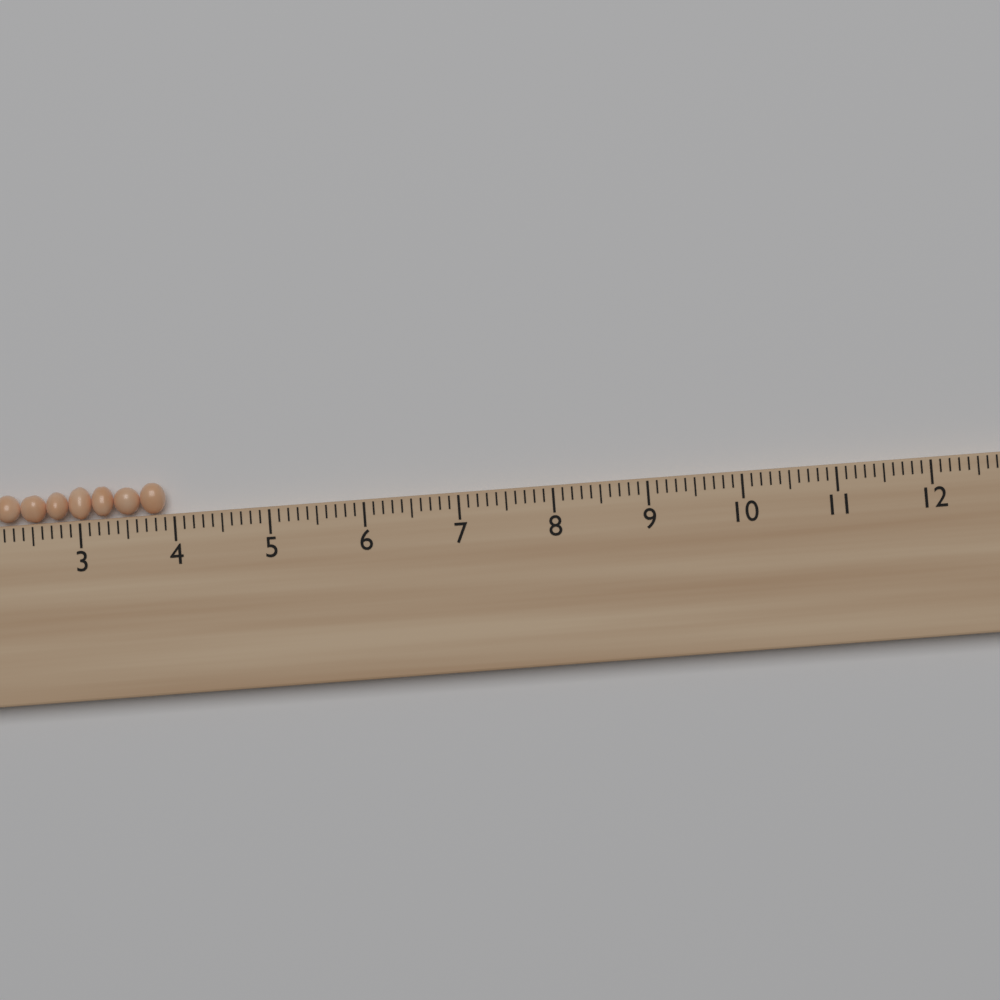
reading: 3.9 cm
